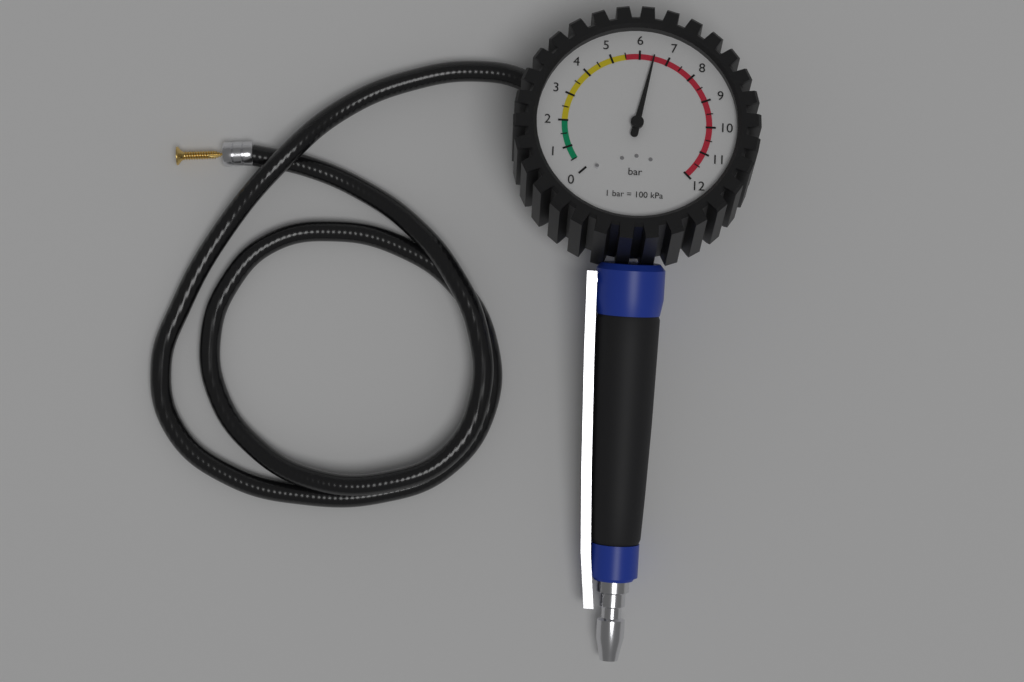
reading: 6.5 bar
